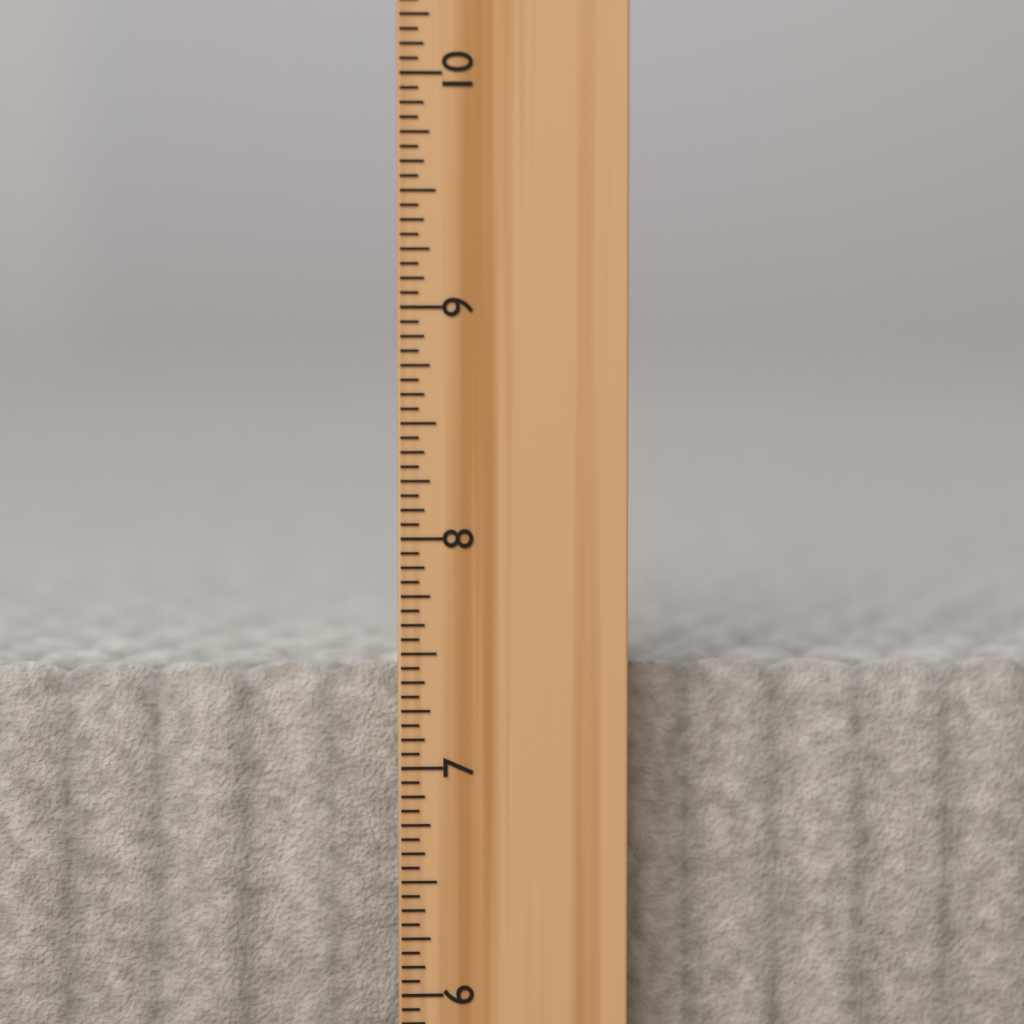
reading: 7.4375 inch
